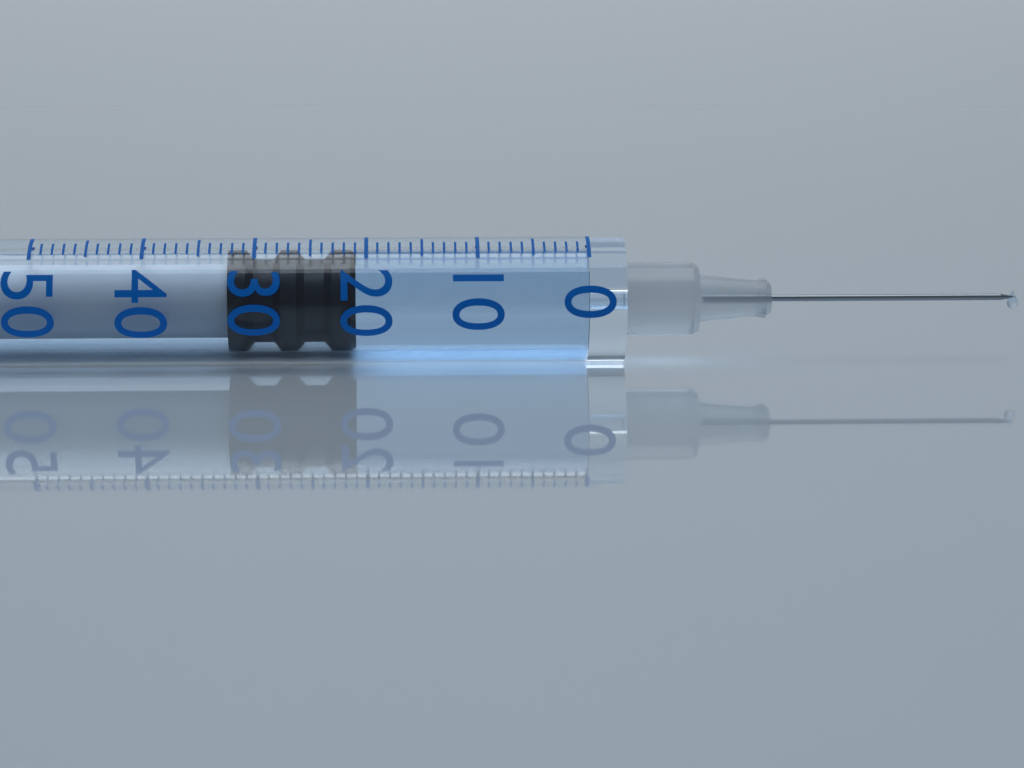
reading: 21 (no unit)
